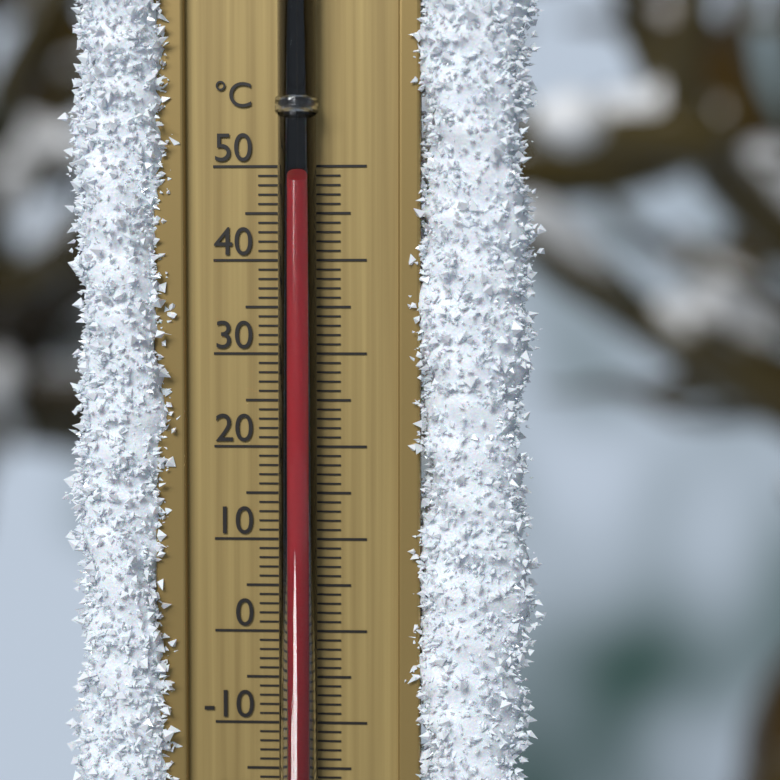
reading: 48 °C
